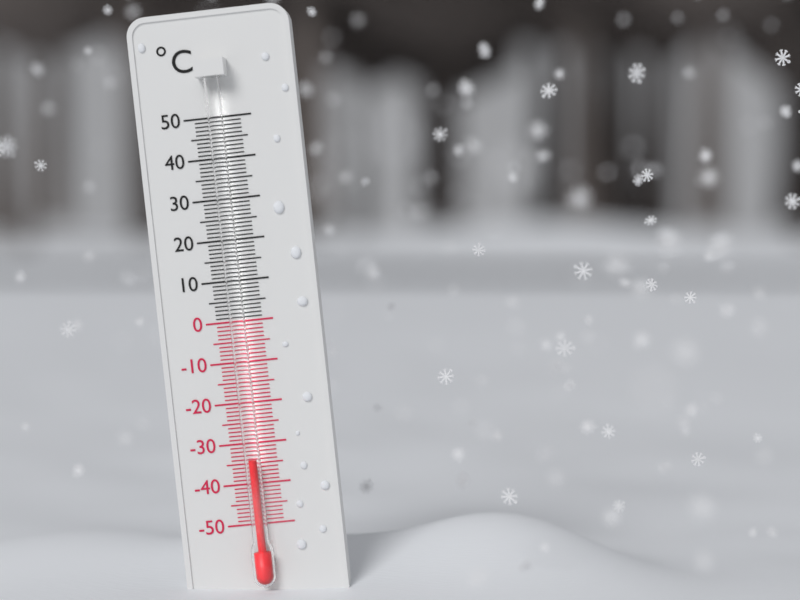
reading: -34 °C
